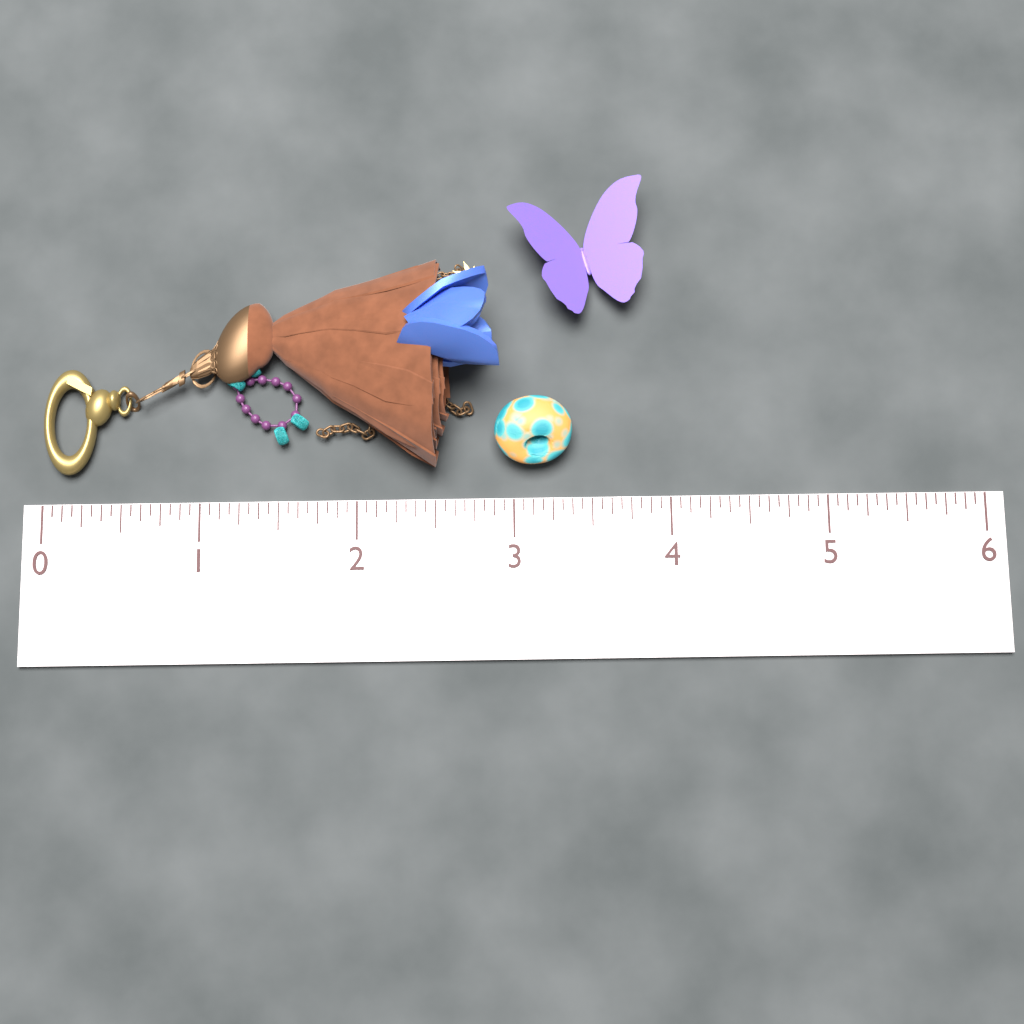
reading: 2.6250 (no unit)
